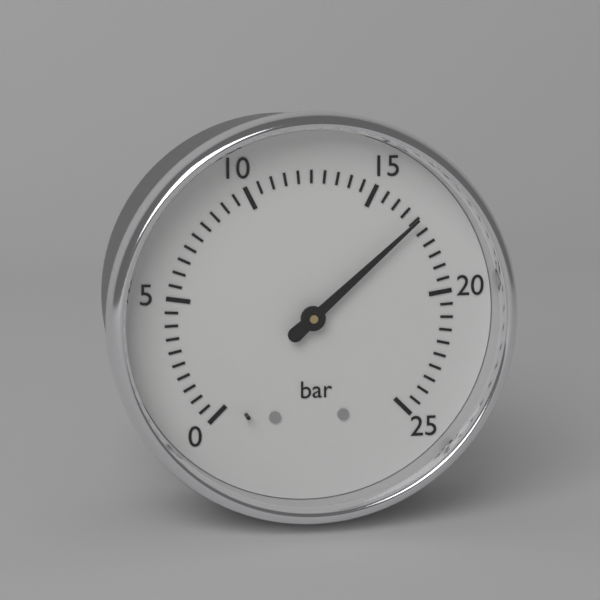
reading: 17.0 bar
